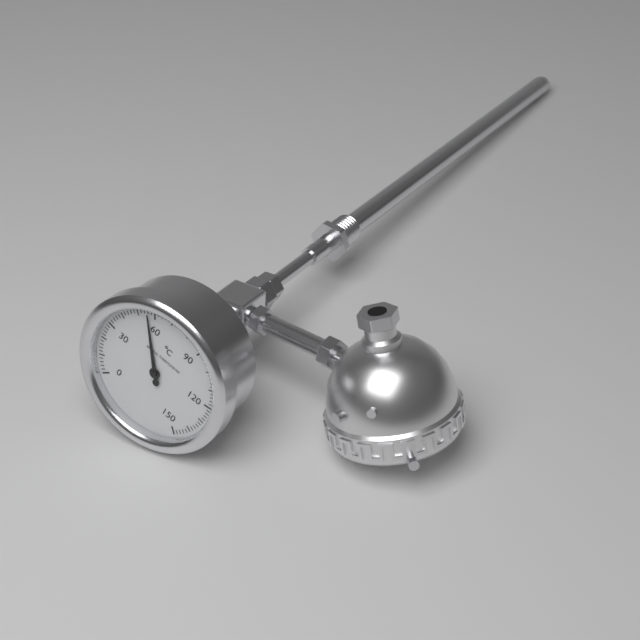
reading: 56 °C
